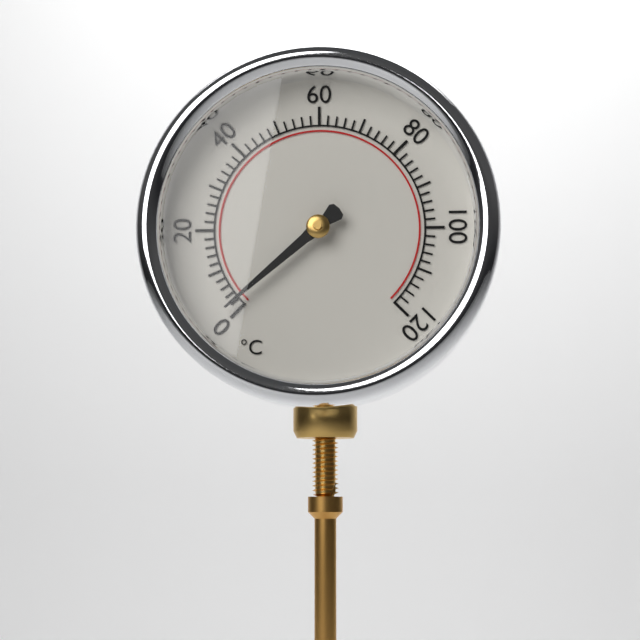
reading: 2 °C
